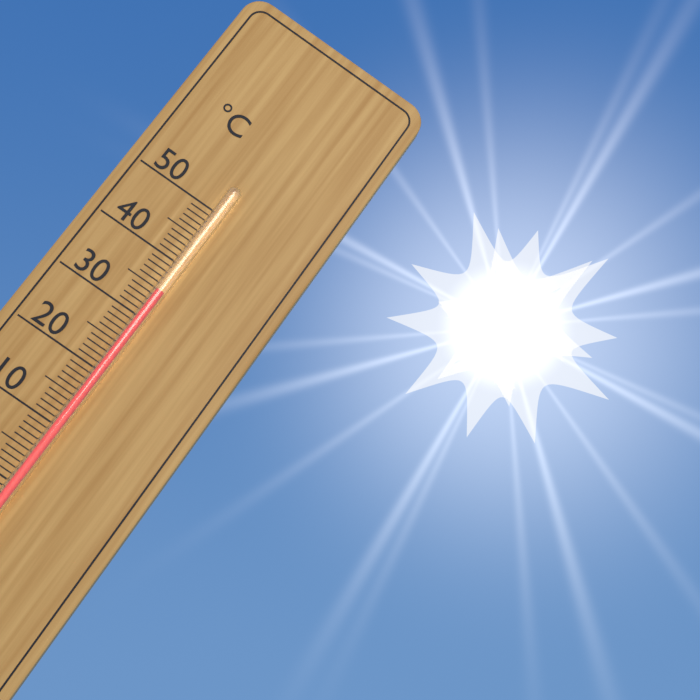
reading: 35 °C
